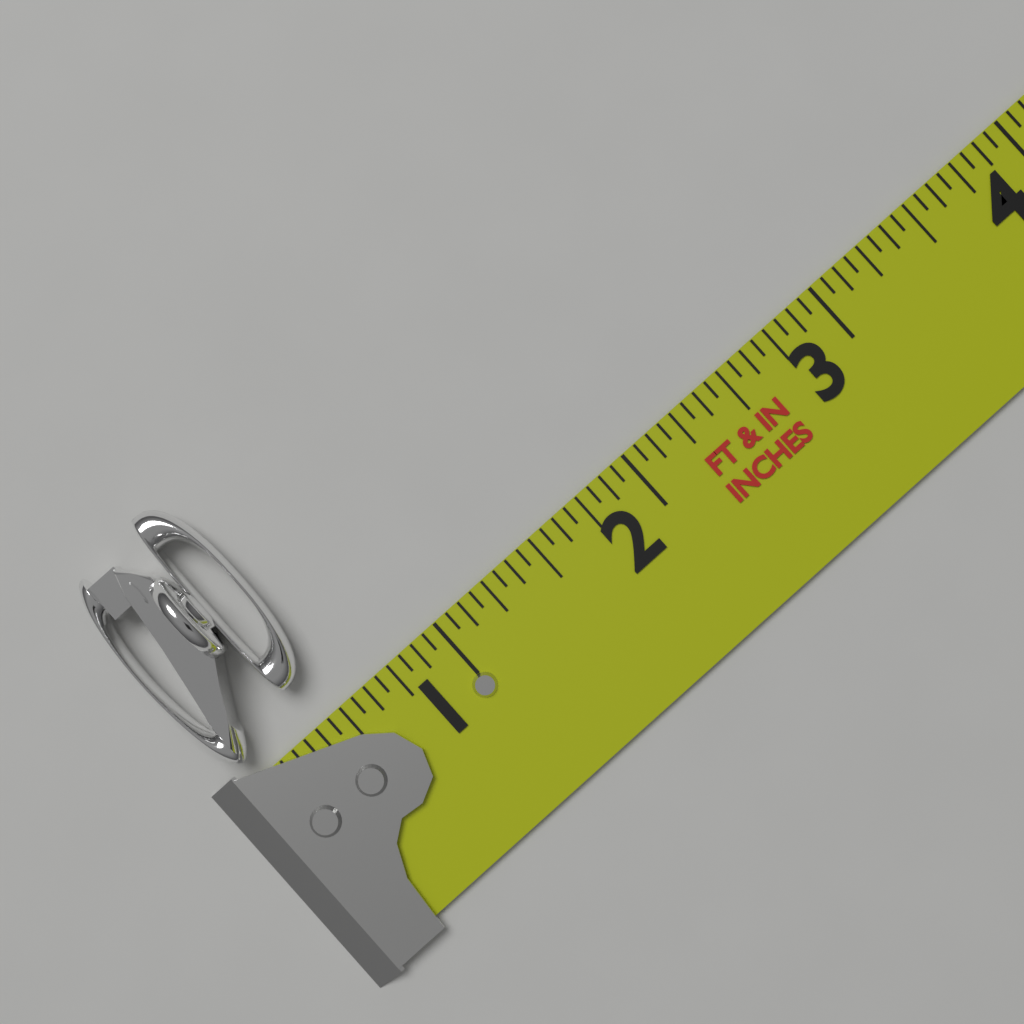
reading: 0.5625 in
